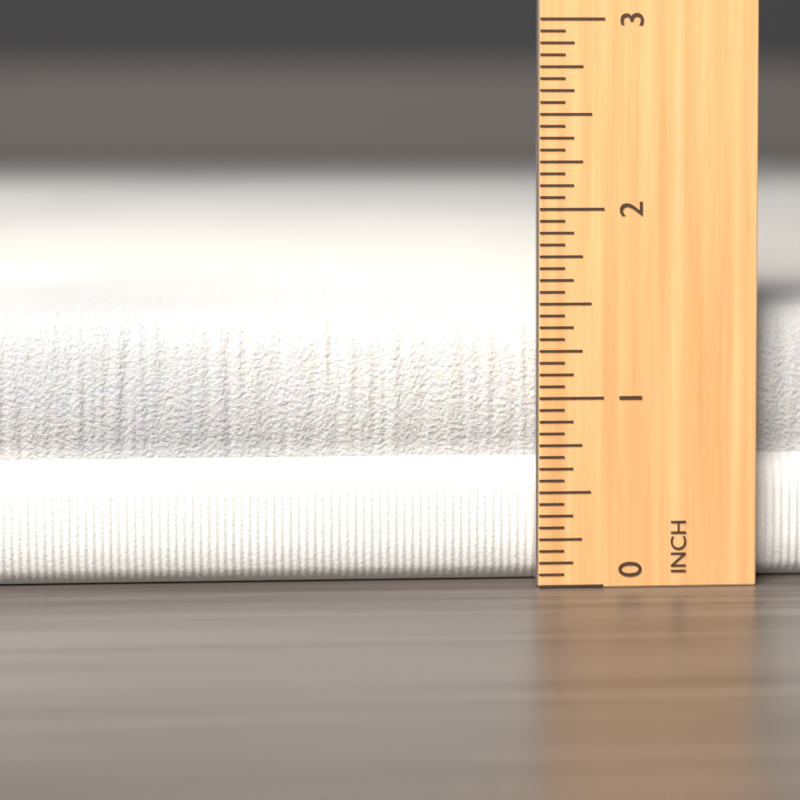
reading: 1.4375 inch
